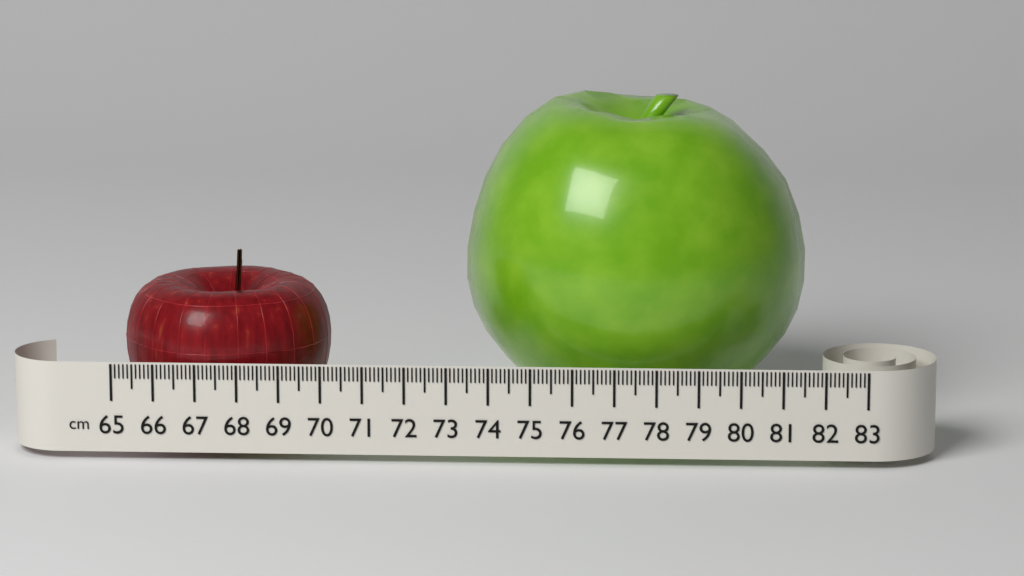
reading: 70.0 cm
